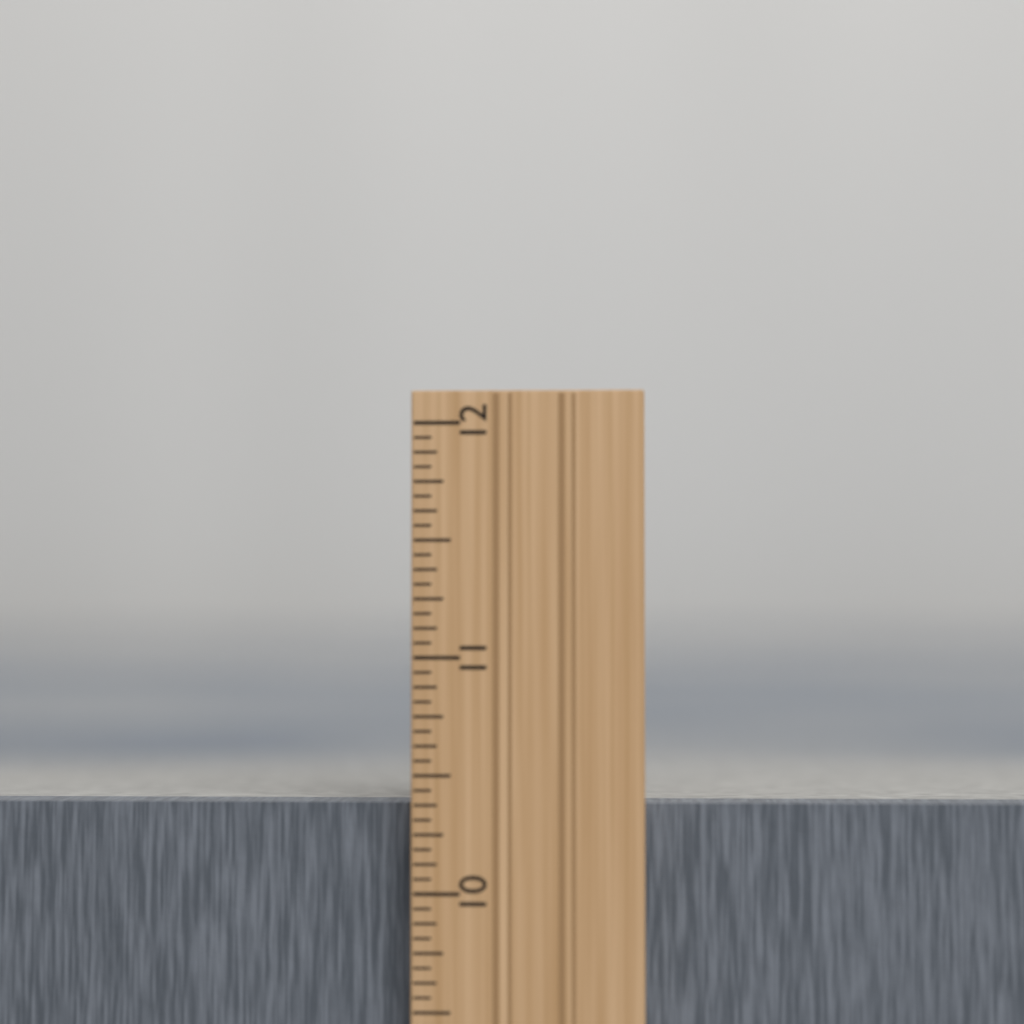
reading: 10.3750 in
